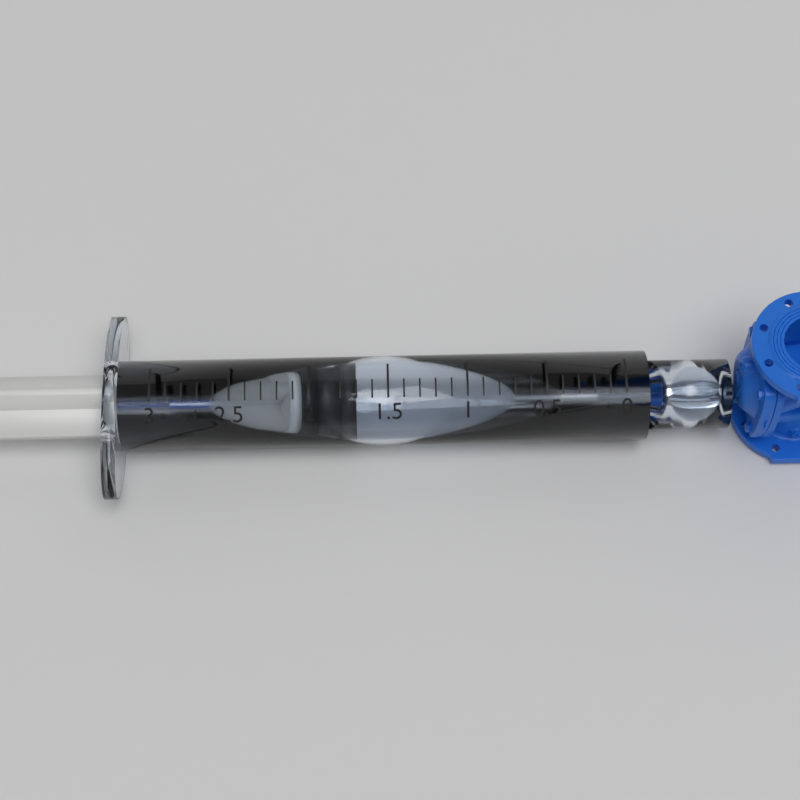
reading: 1.7 ml
